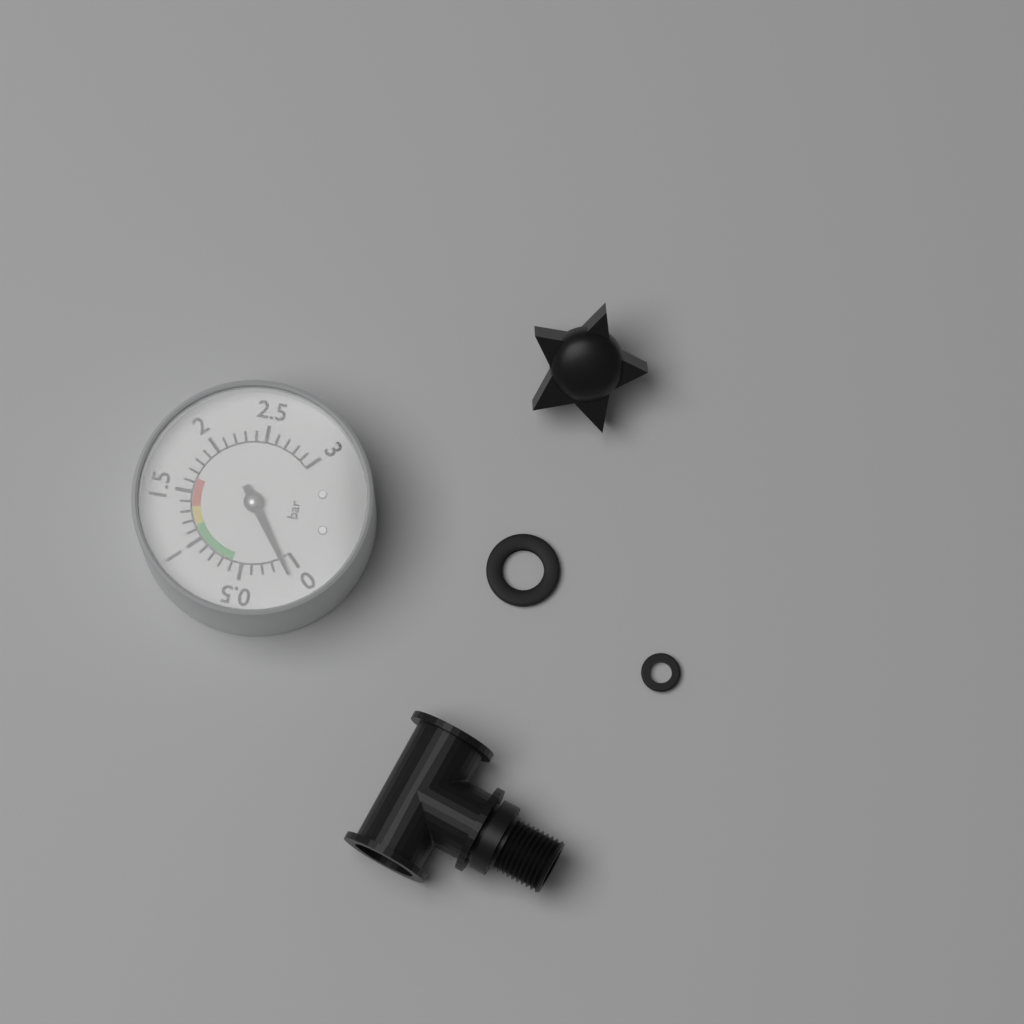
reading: 0.1 bar
